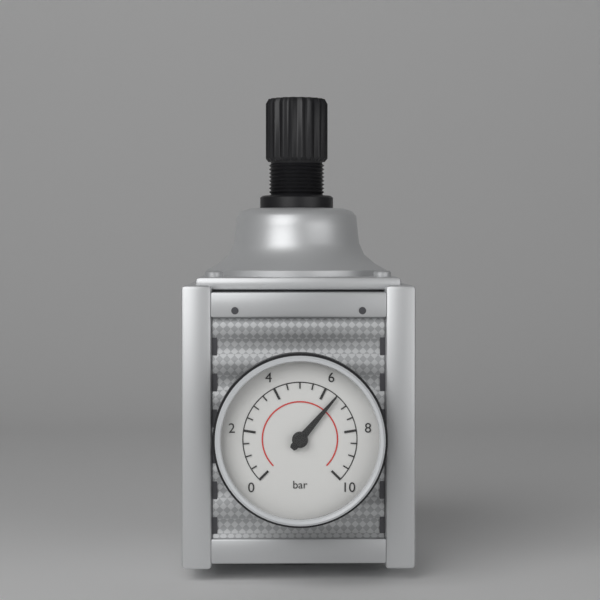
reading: 6.5 bar
